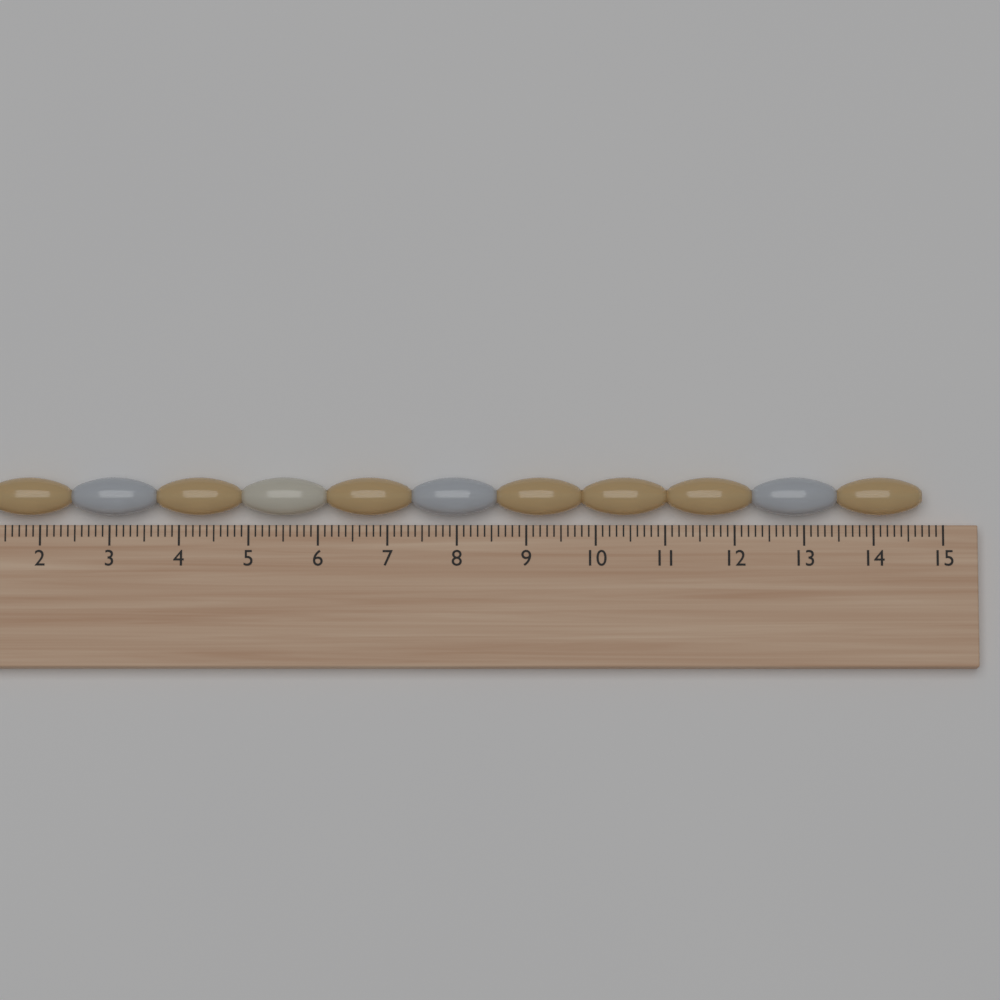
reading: 14.7 (no unit)
